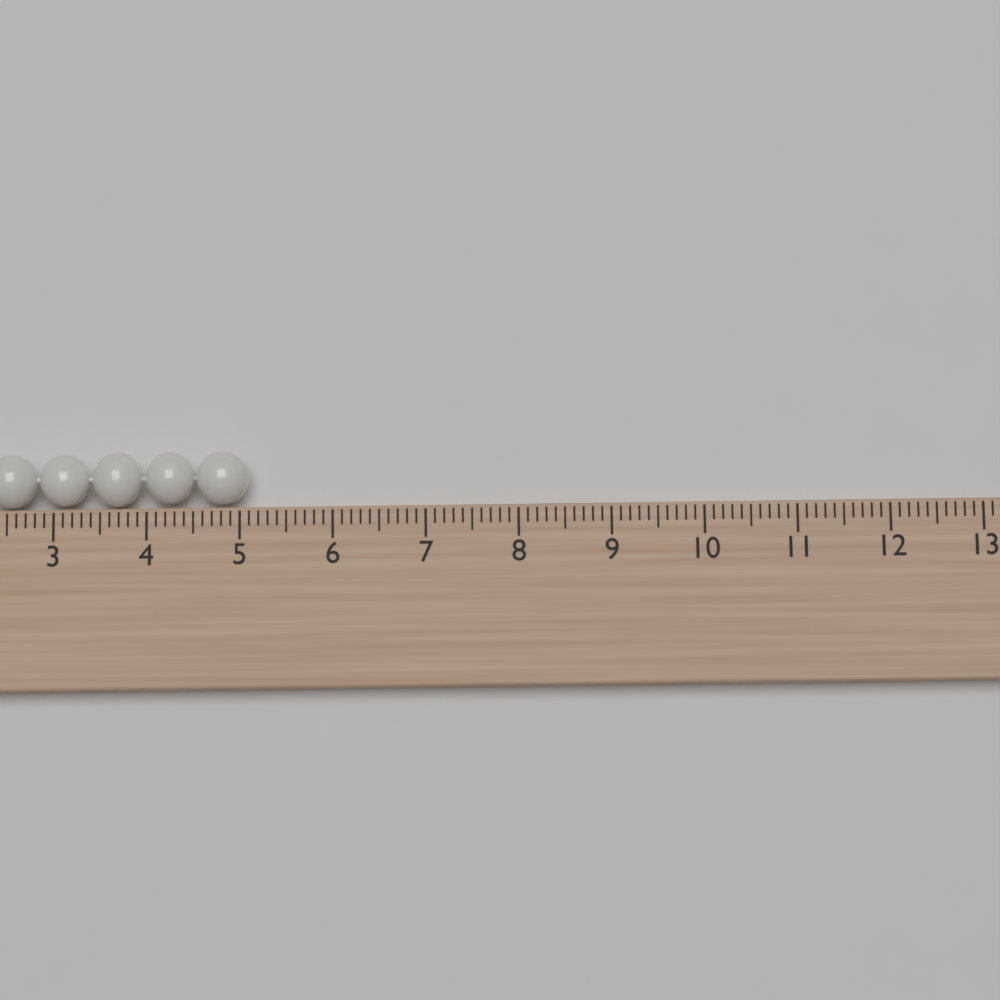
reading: 5.1 cm
